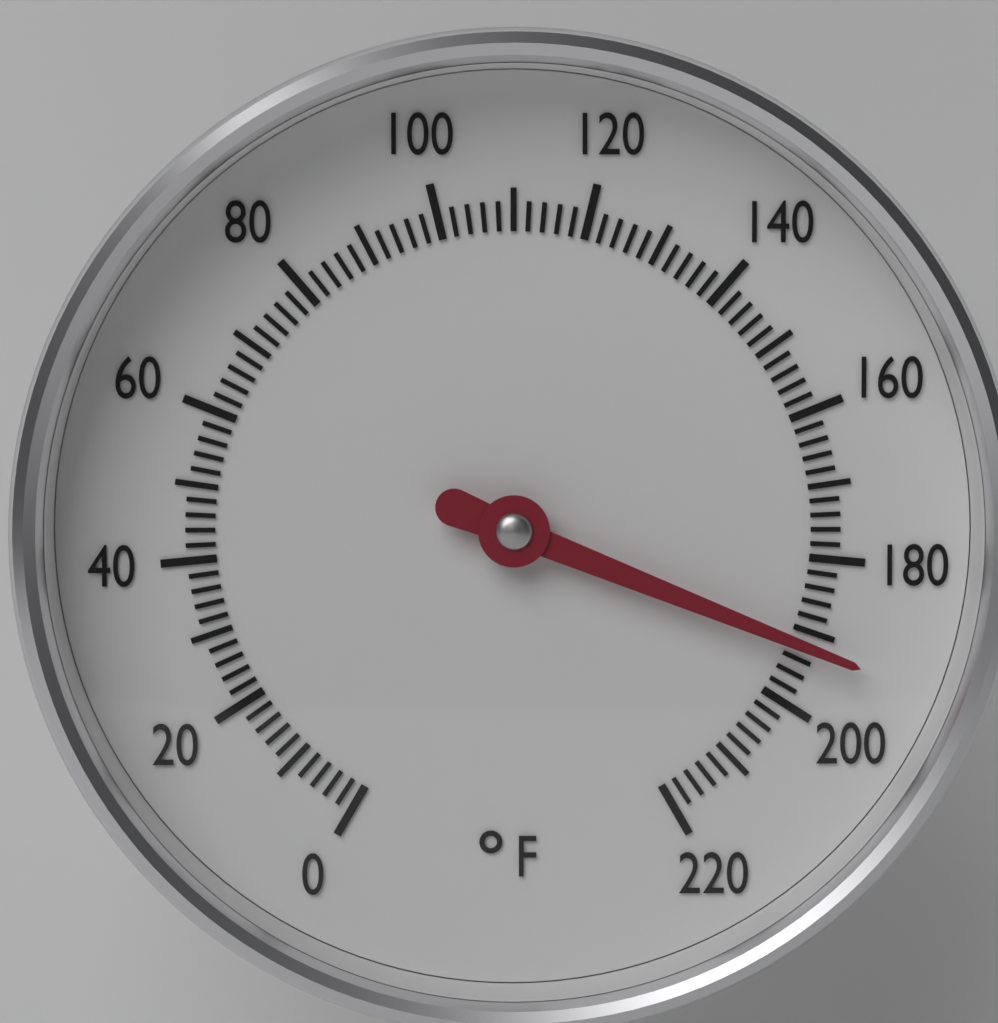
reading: 192 °F
